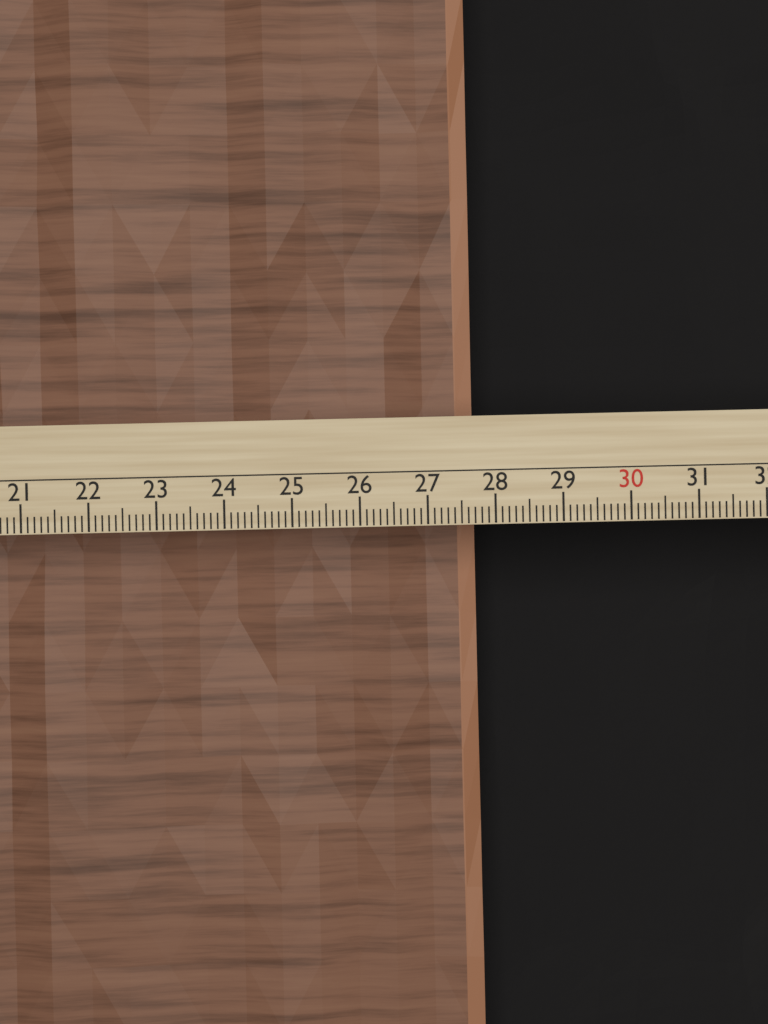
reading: 27.8 cm
